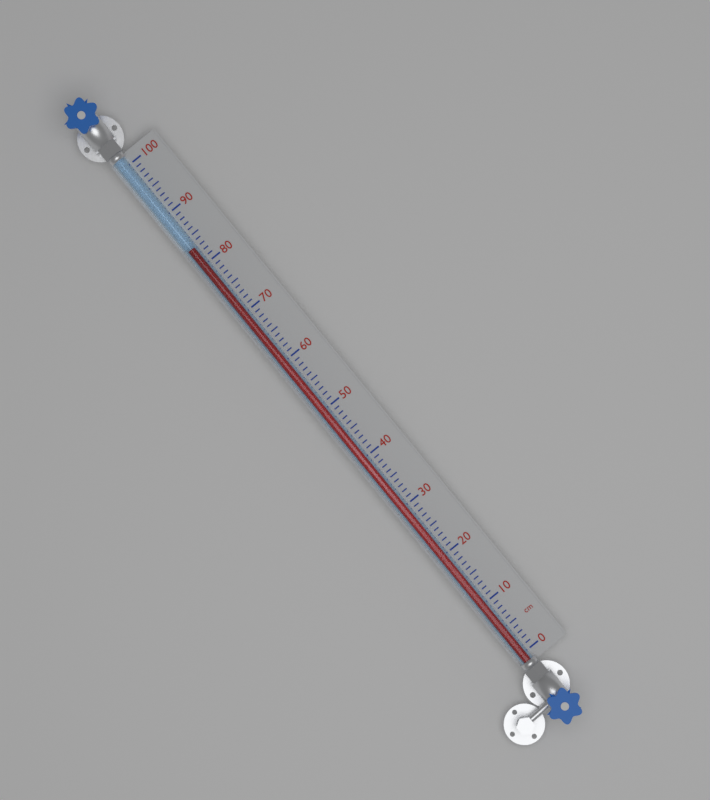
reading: 83 cm
